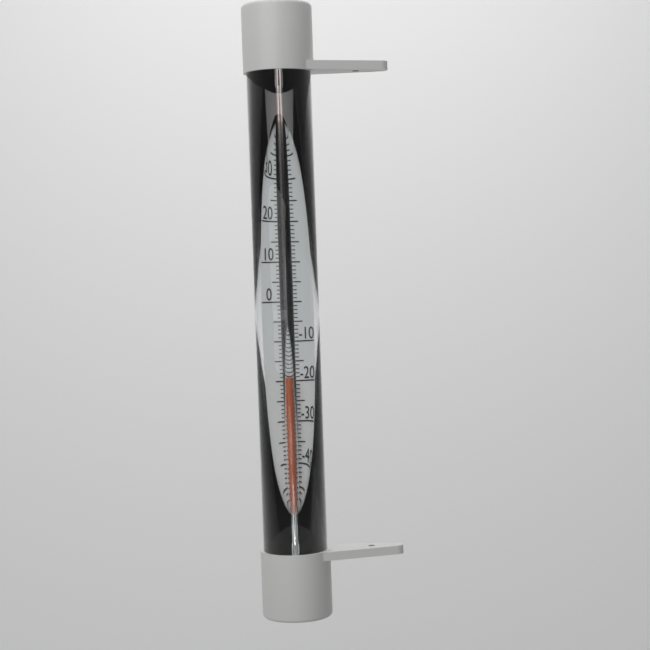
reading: -20 °C
